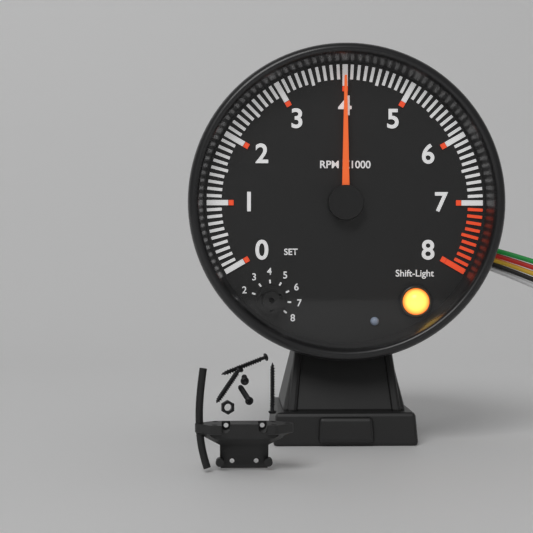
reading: 4000 RPM
